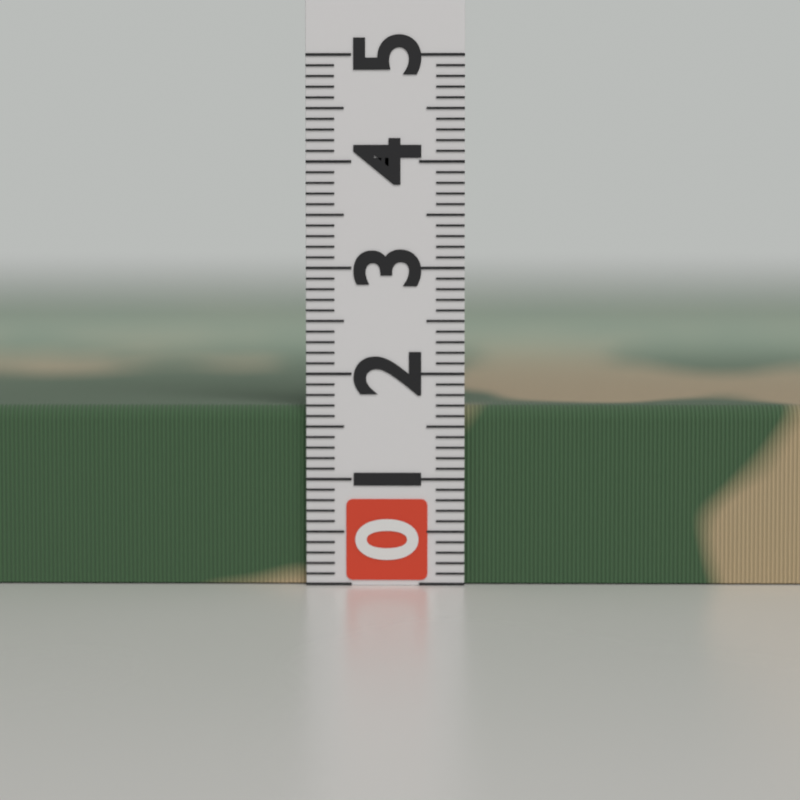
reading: 1.7 (no unit)
